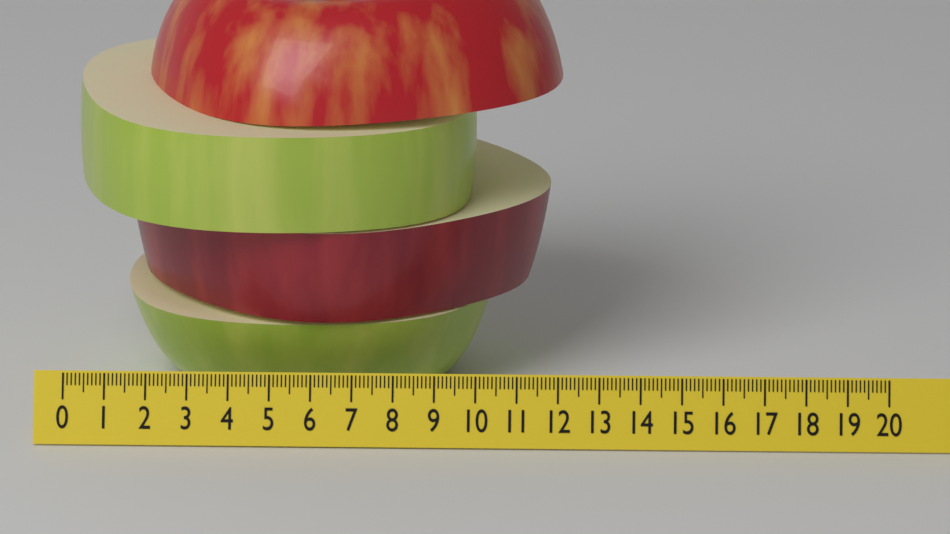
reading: 12.0 (no unit)
